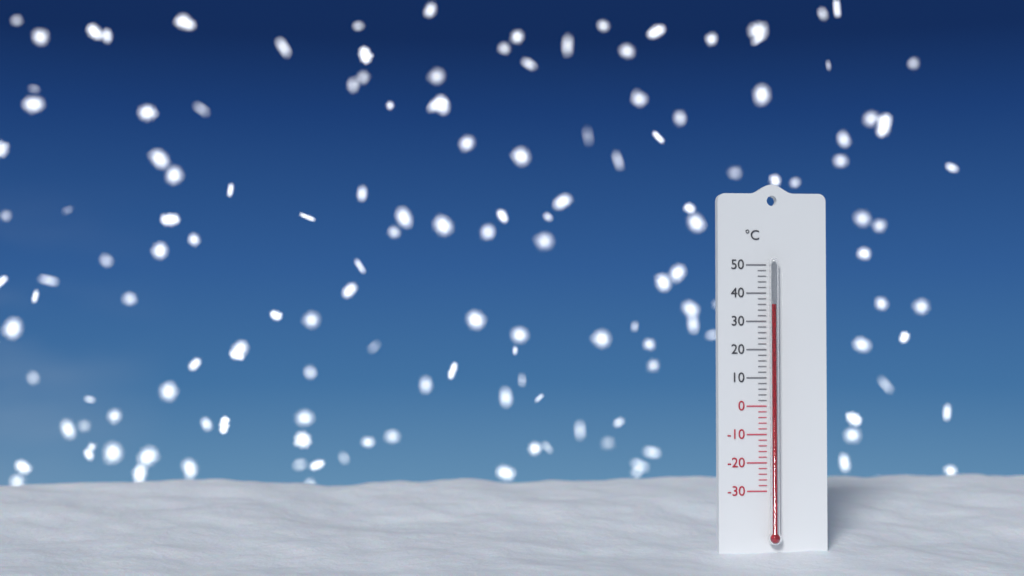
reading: 36 °C
